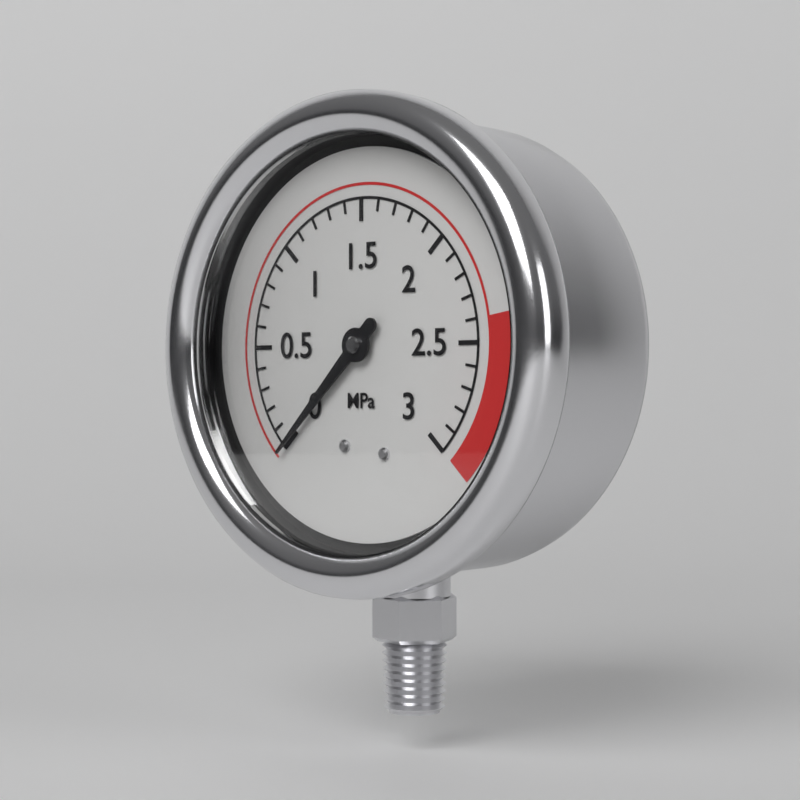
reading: 0.0 MPa
